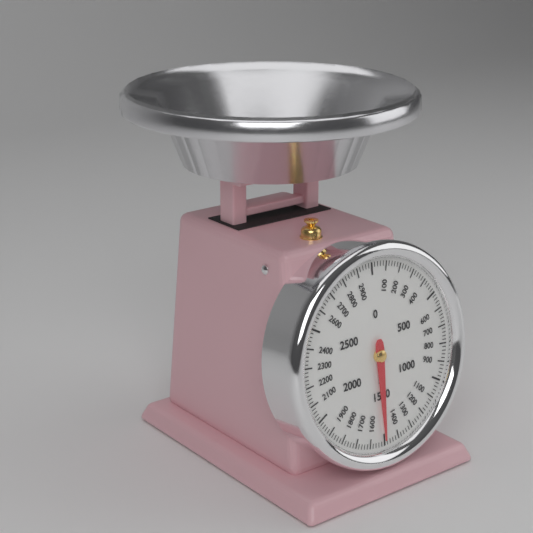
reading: 1500 g
